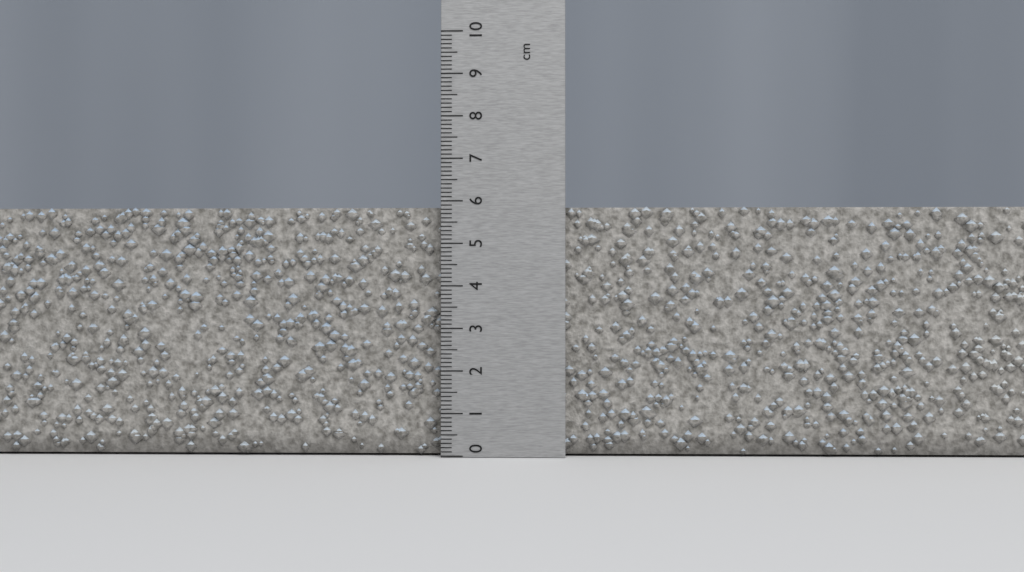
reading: 5.9 cm
